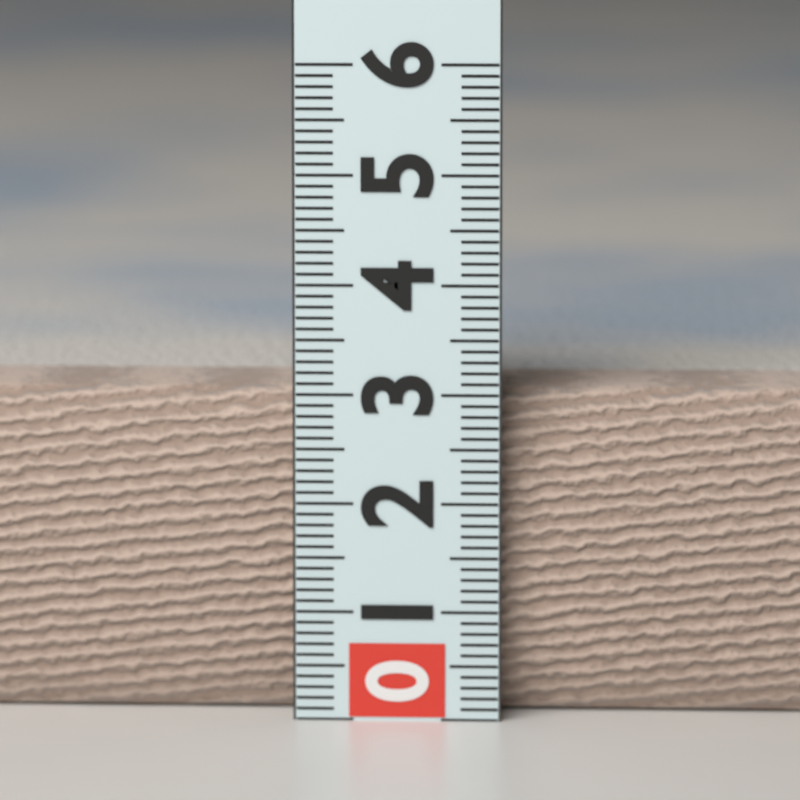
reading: 3.0 (no unit)
